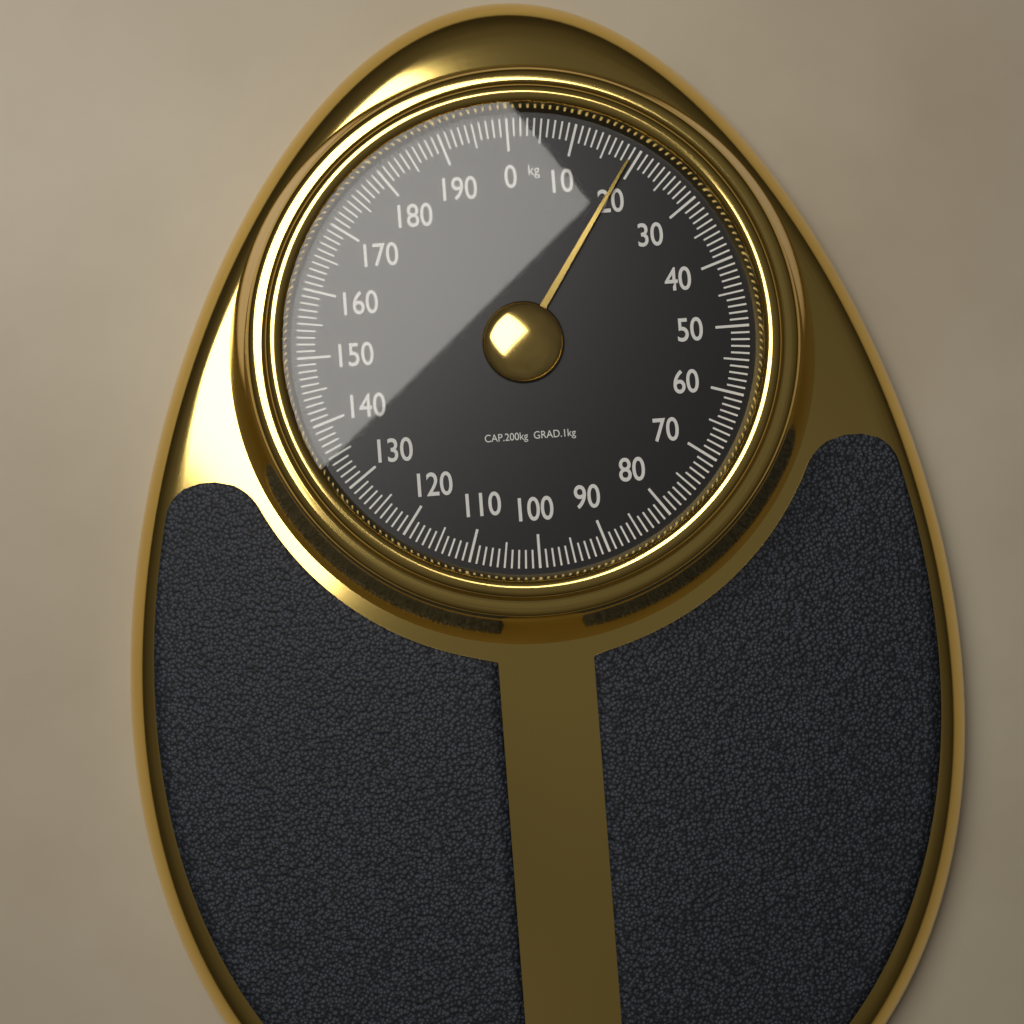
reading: 19 kg
